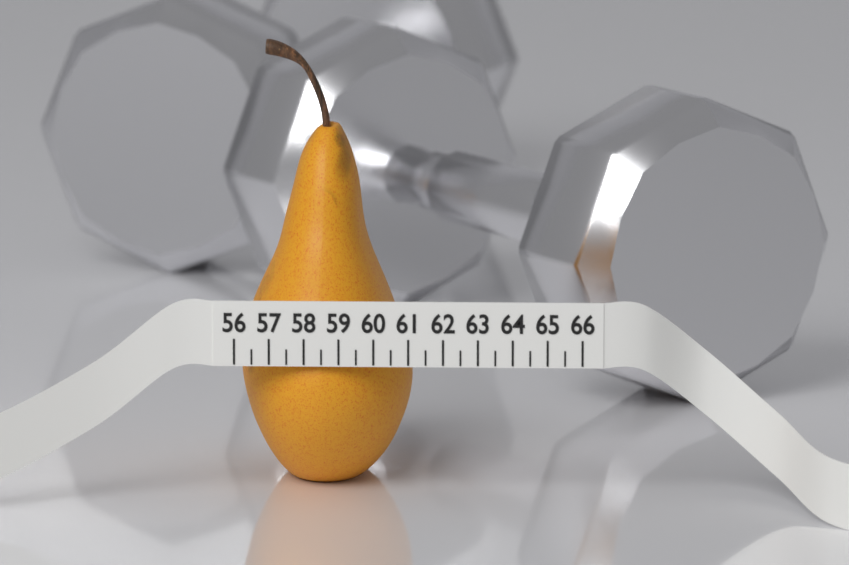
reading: 61.0 (no unit)
